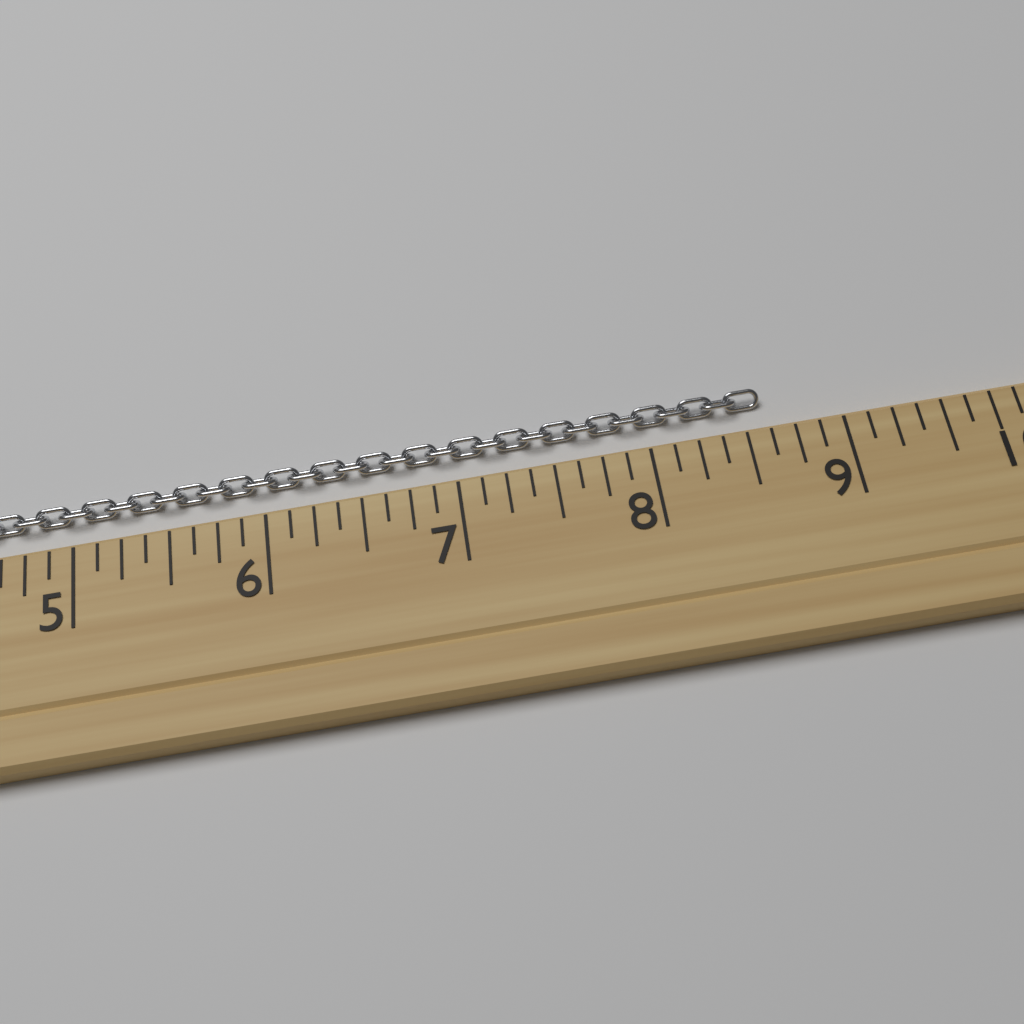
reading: 8.625 (no unit)
